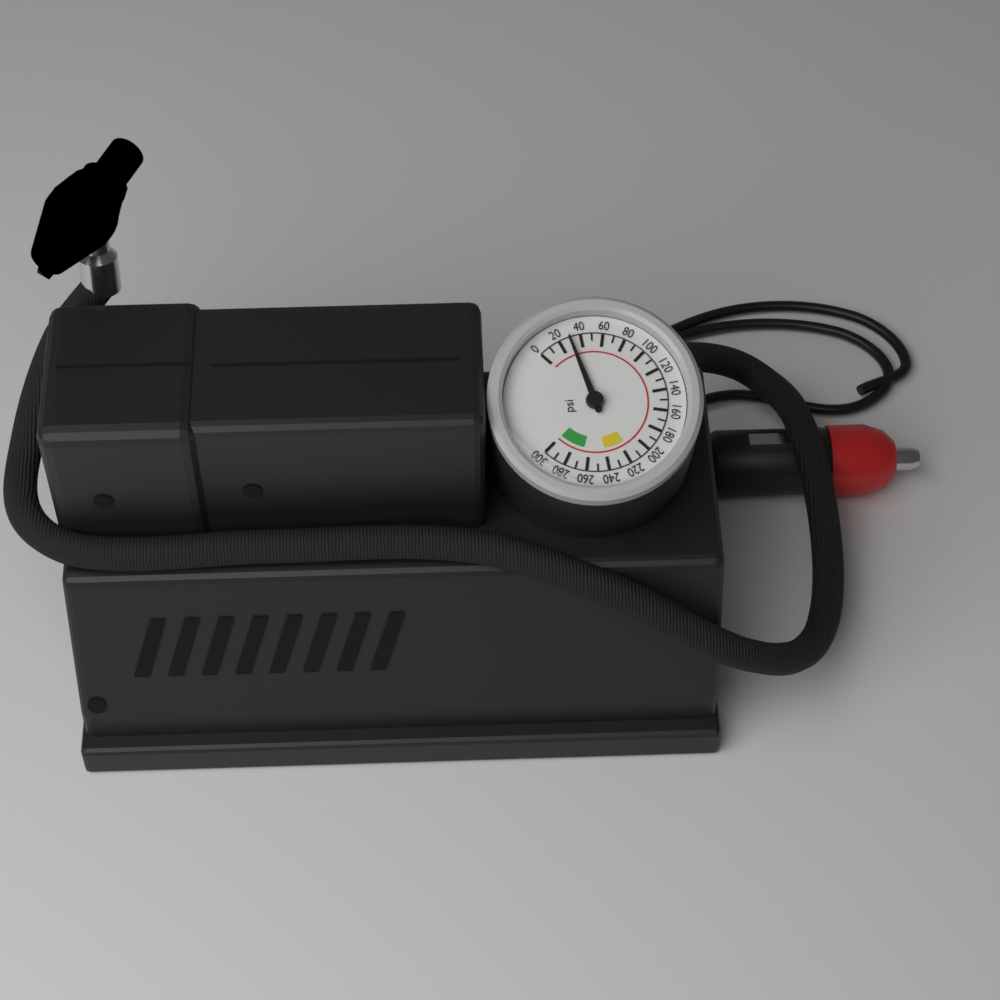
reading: 30 psi
